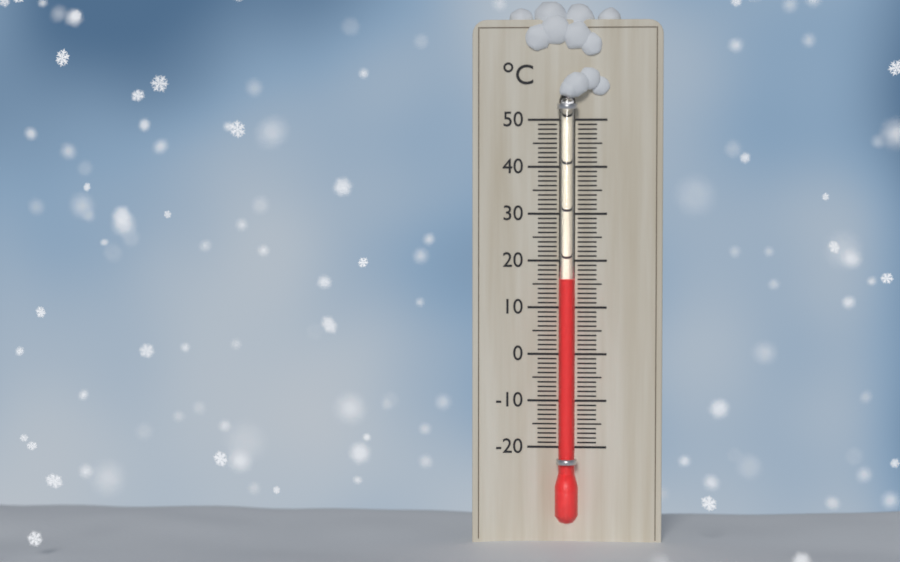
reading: 16 °C
